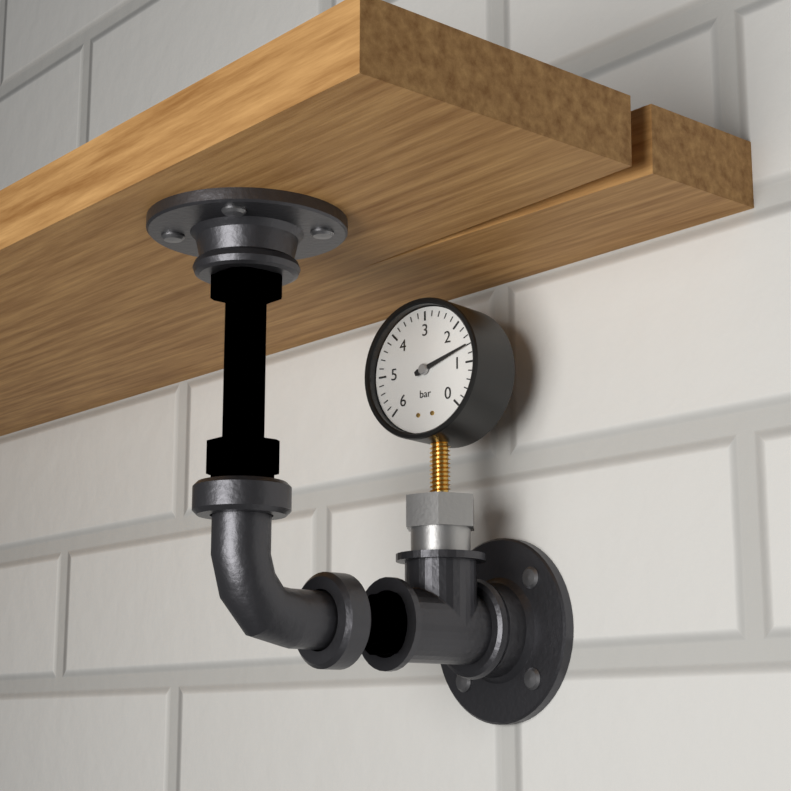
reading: 1.4 bar
